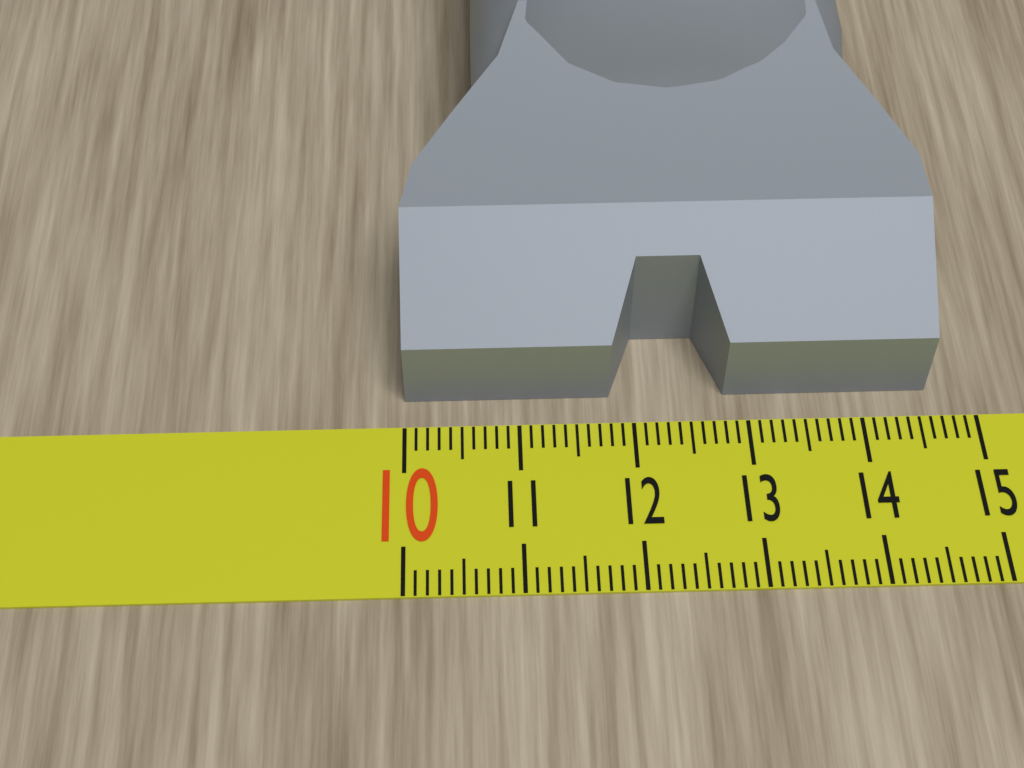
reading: 14.6 (no unit)
